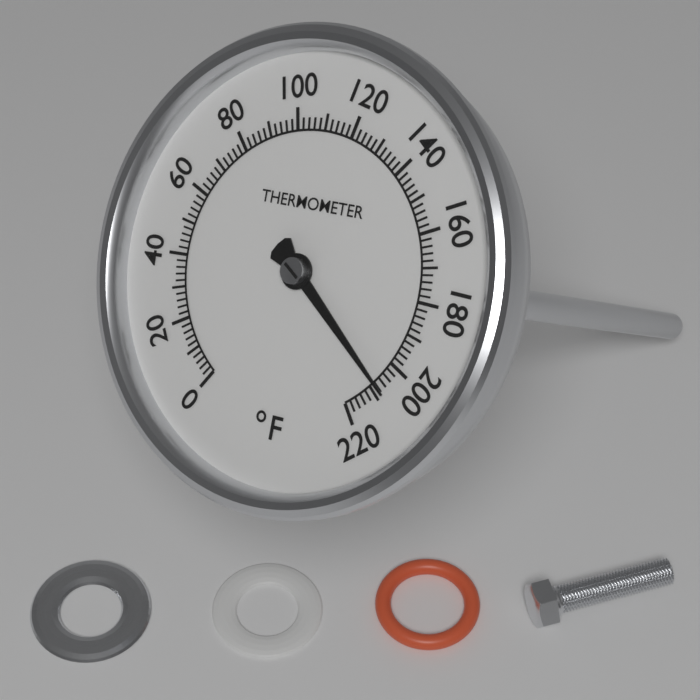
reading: 208 °F
